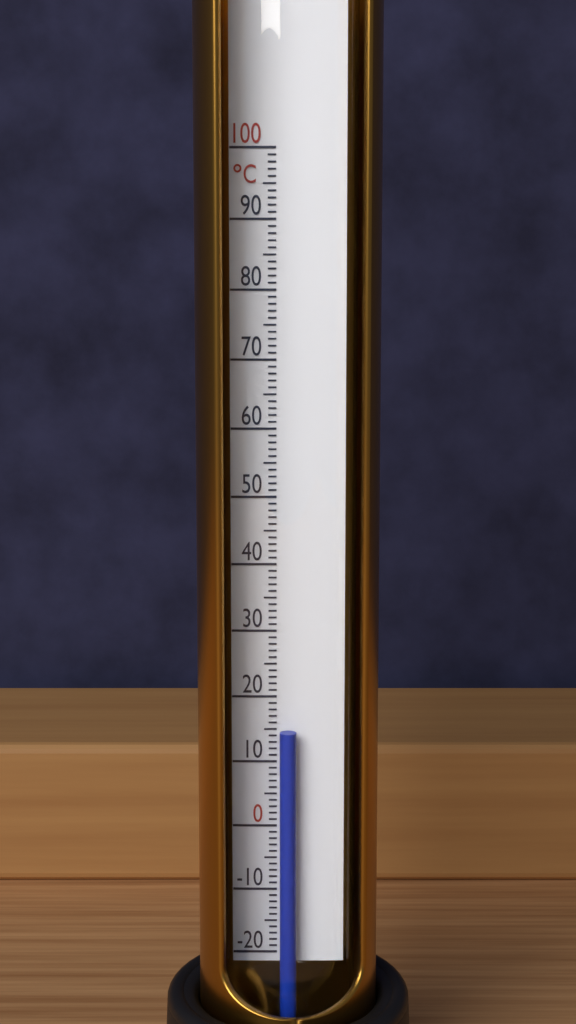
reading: 15 °C
